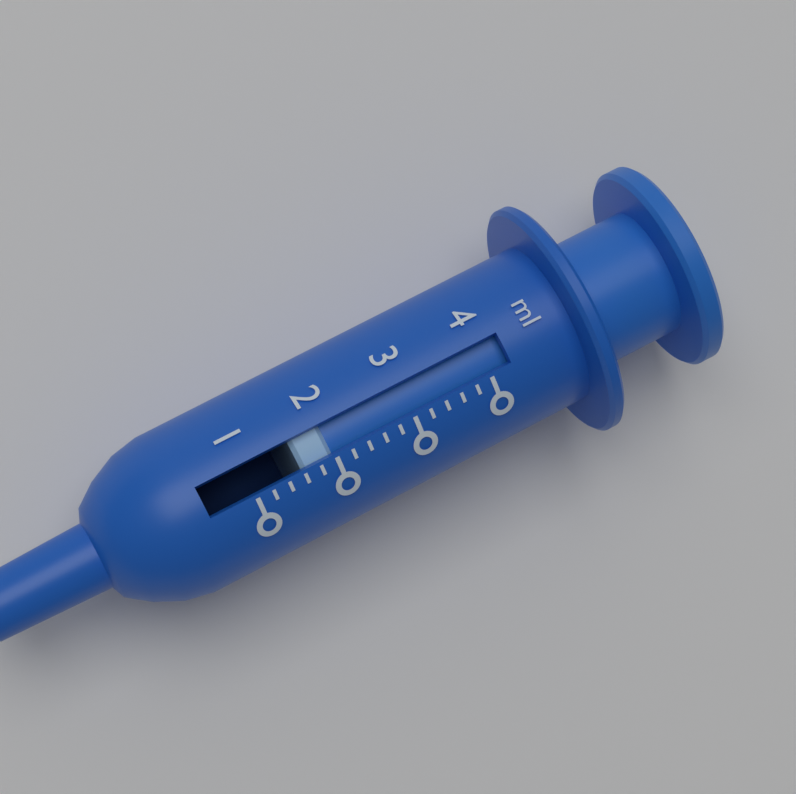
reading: 1.6 ml
